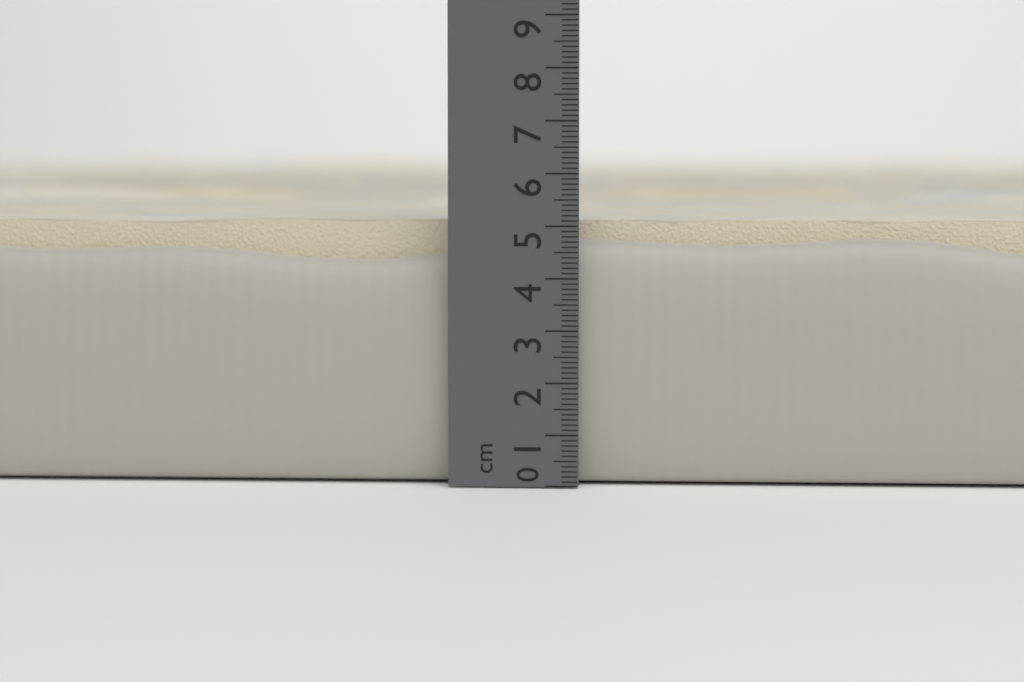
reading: 5.3 cm
